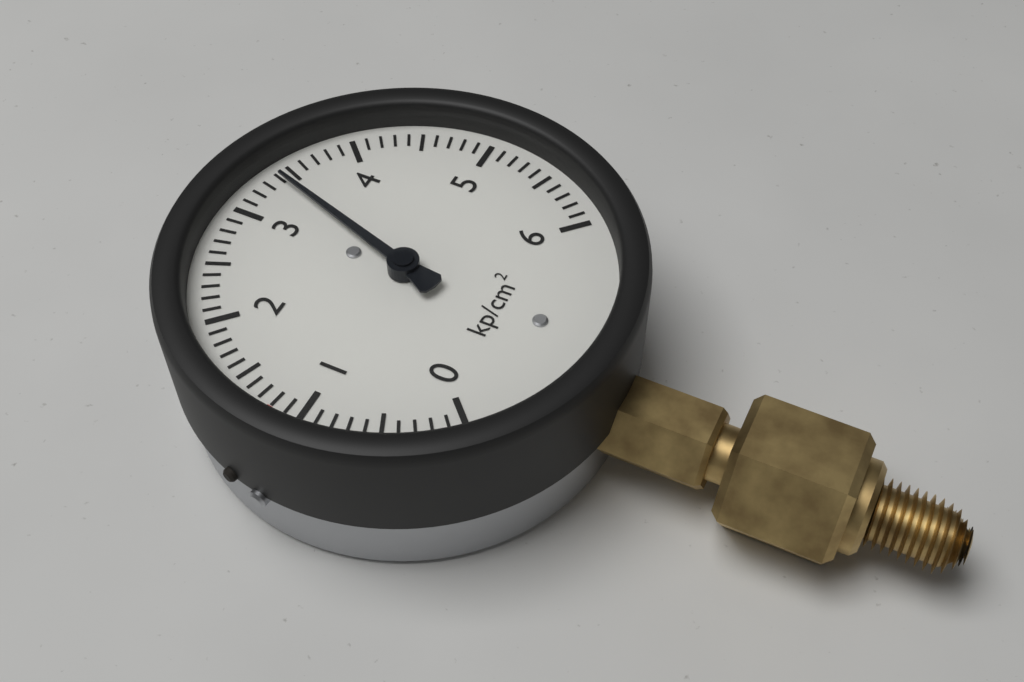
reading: 3.4 kp/cm²
